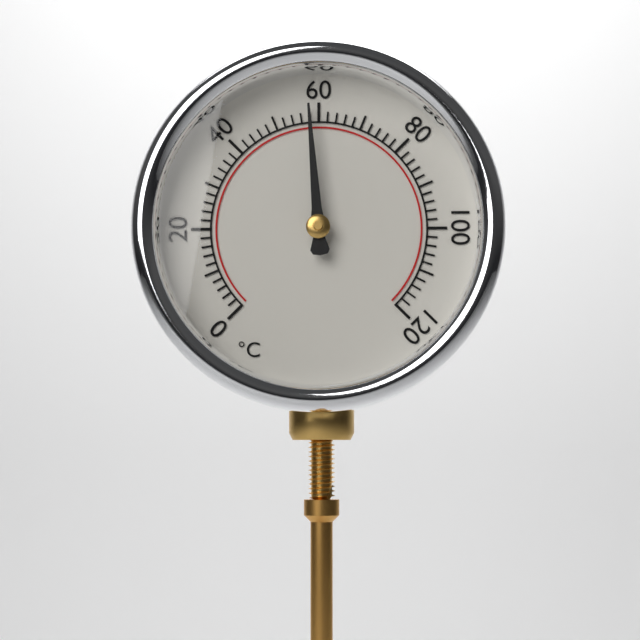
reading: 58 °C
